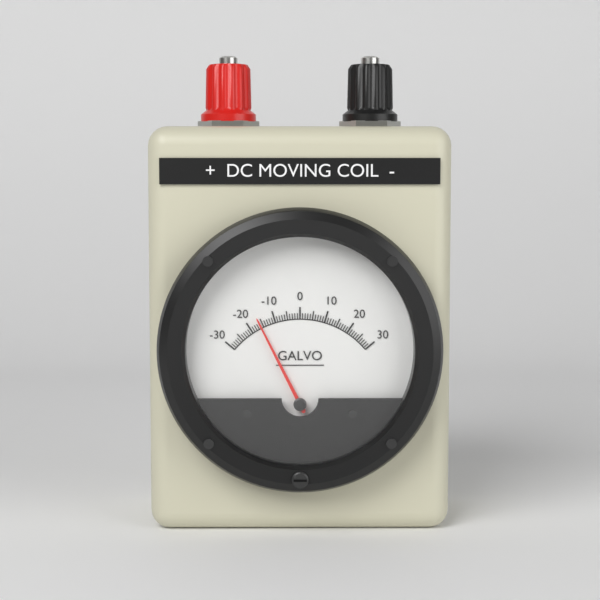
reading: -16 (no unit)
